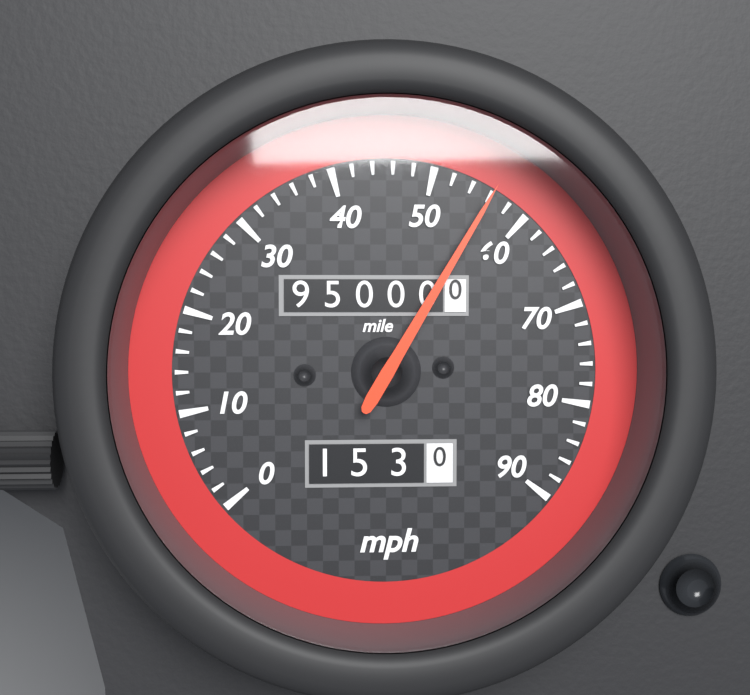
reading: 56 mph
